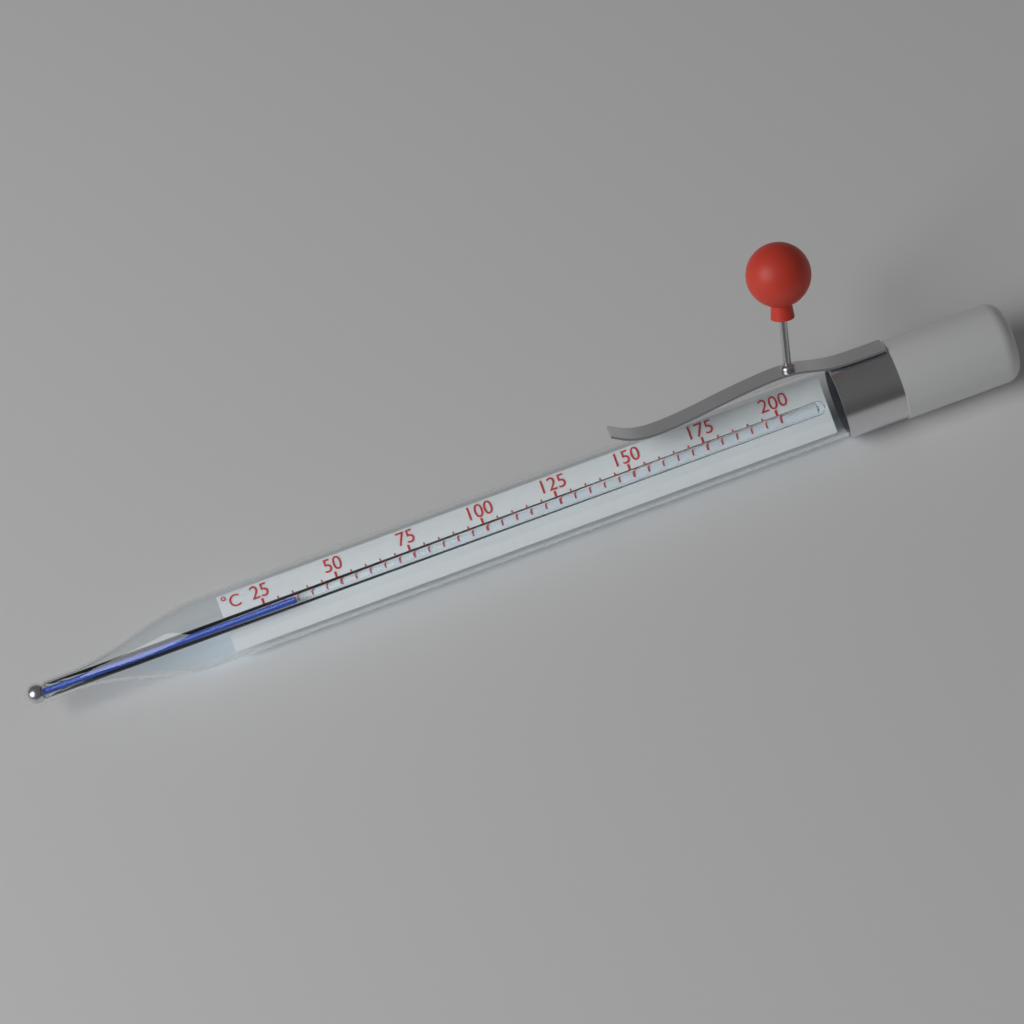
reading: 35 °C
